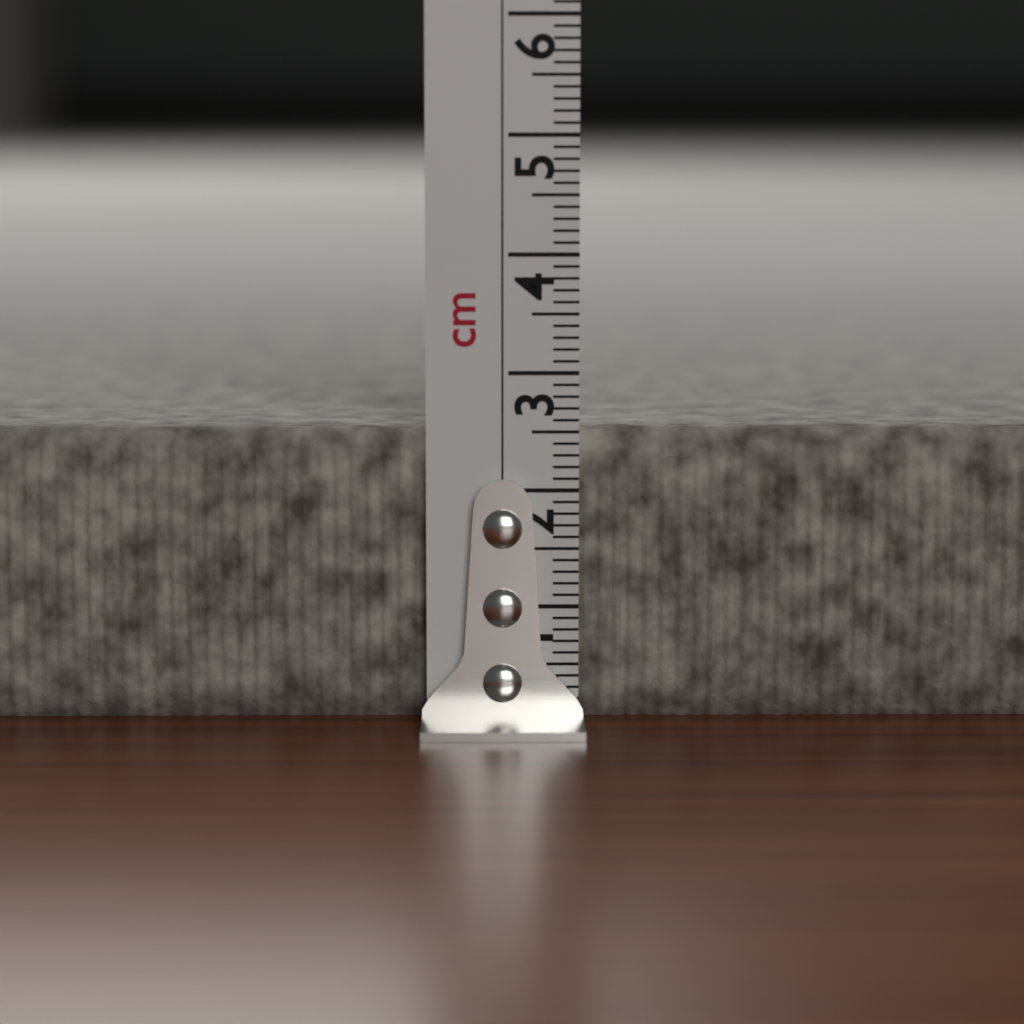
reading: 2.5 cm
